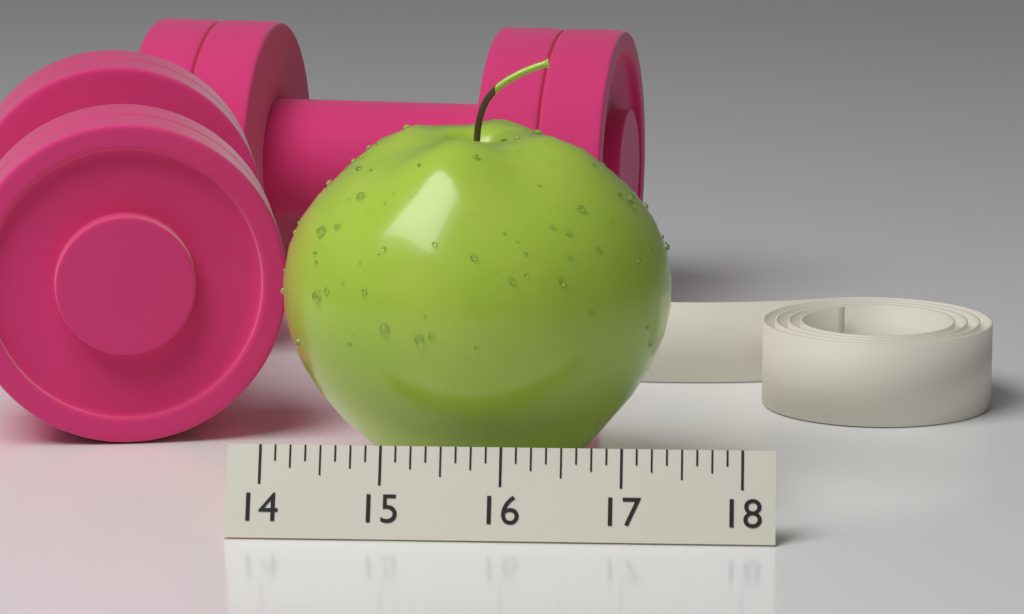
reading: 17.375 (no unit)
